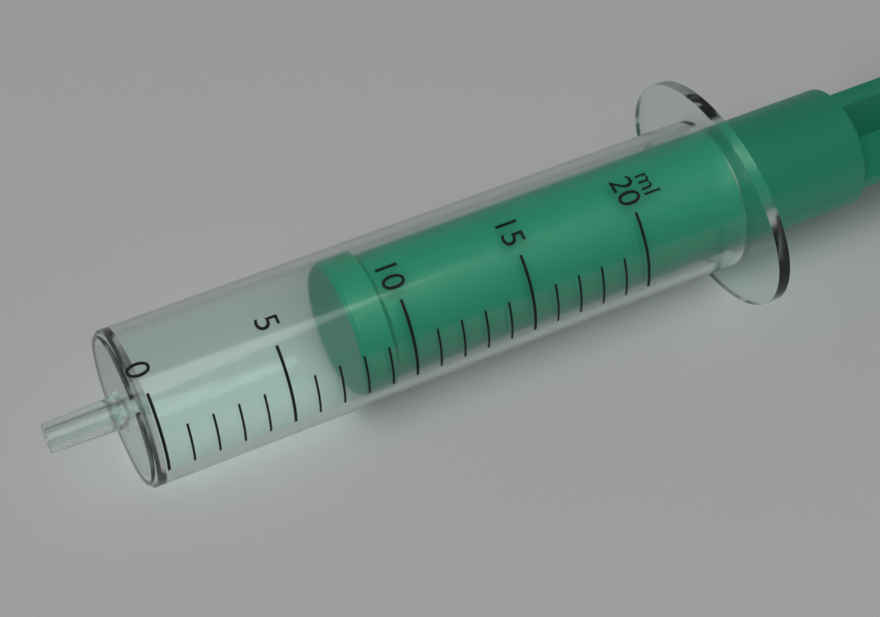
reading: 8 ml
